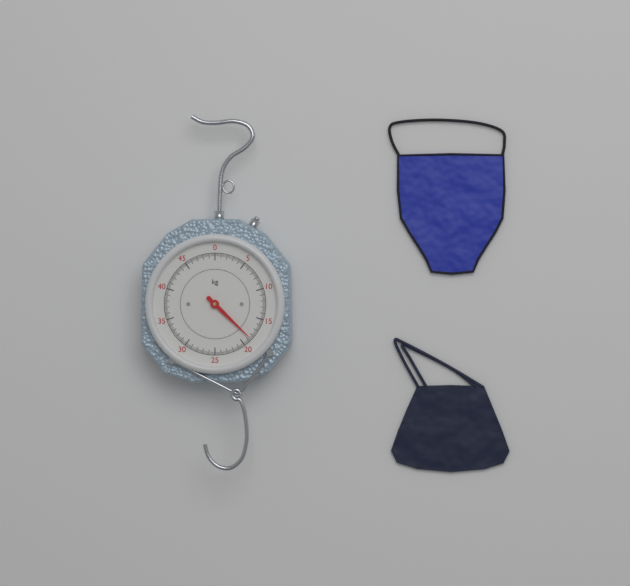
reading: 18.6 kg
